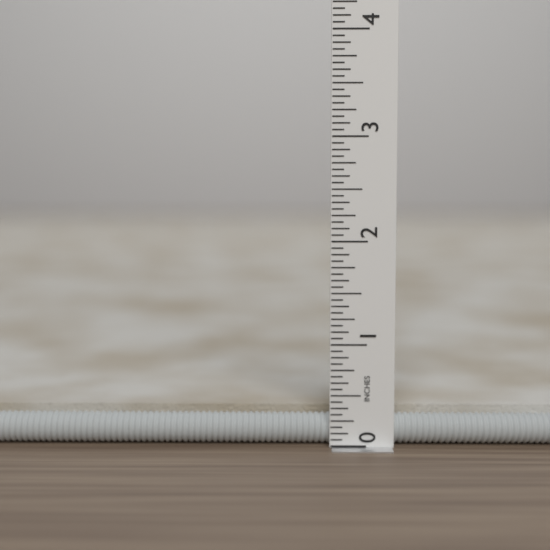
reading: 0.3750 in
